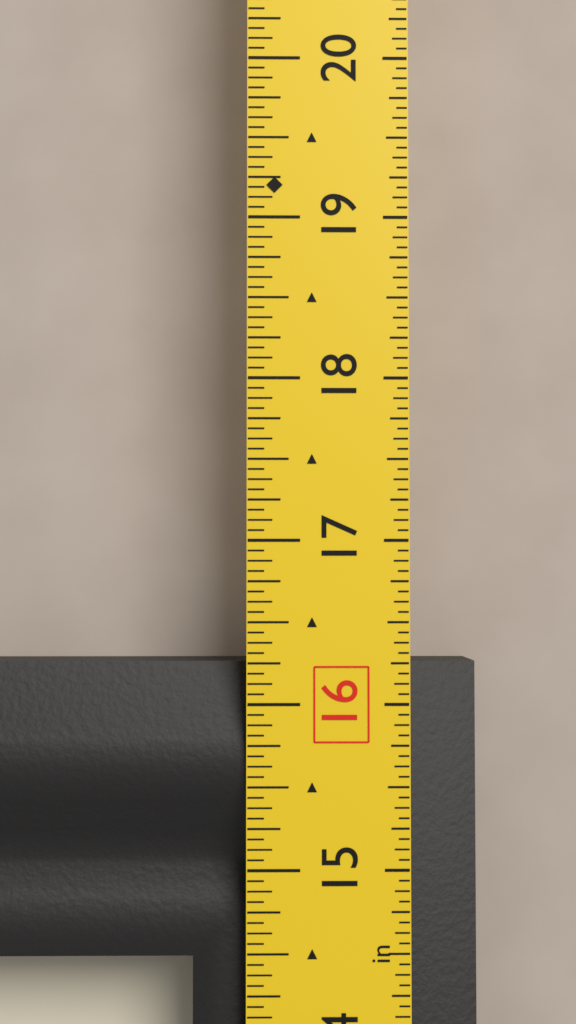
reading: 16.2500 in
